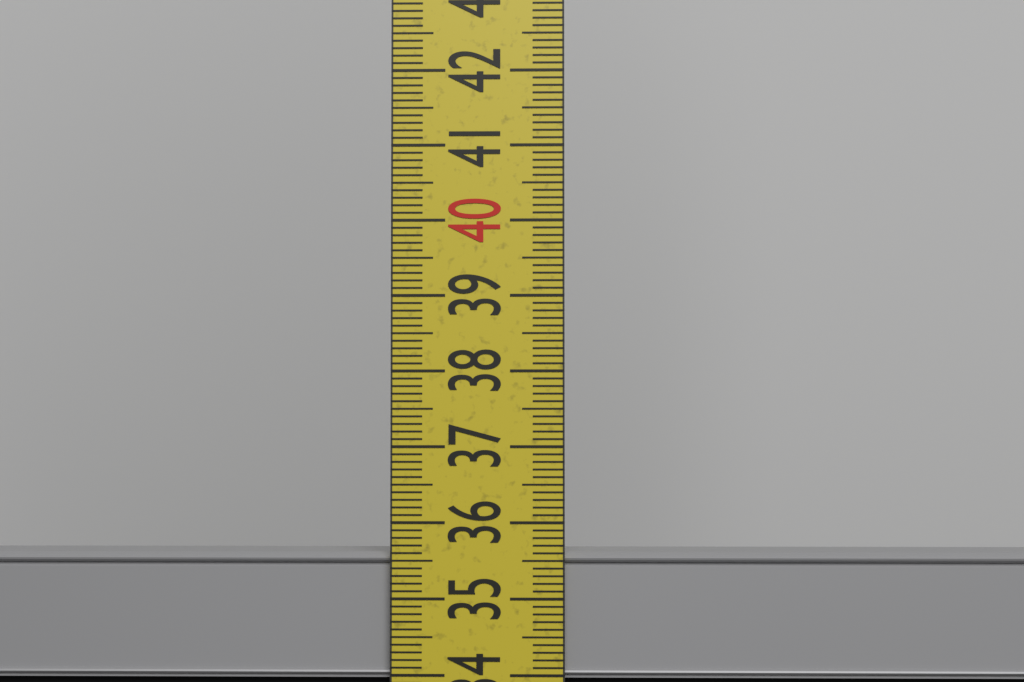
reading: 35.6 cm
